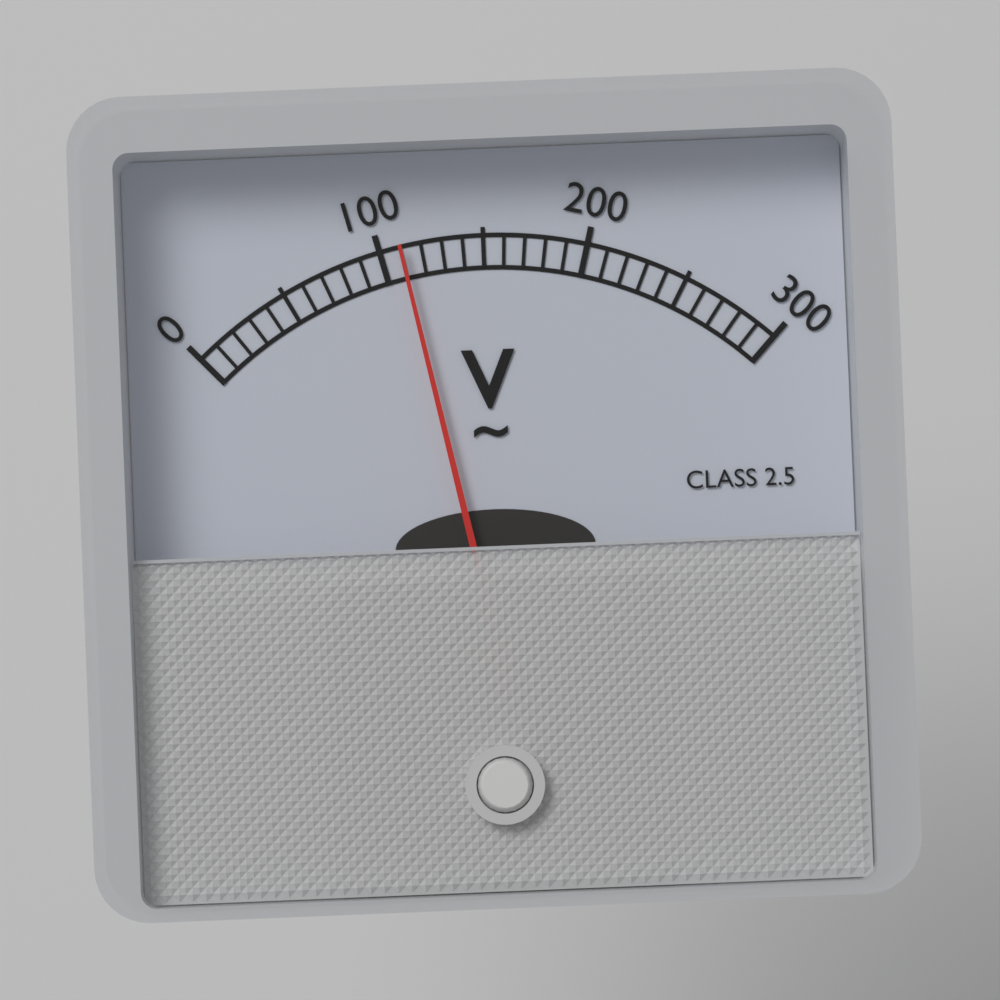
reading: 110 V
